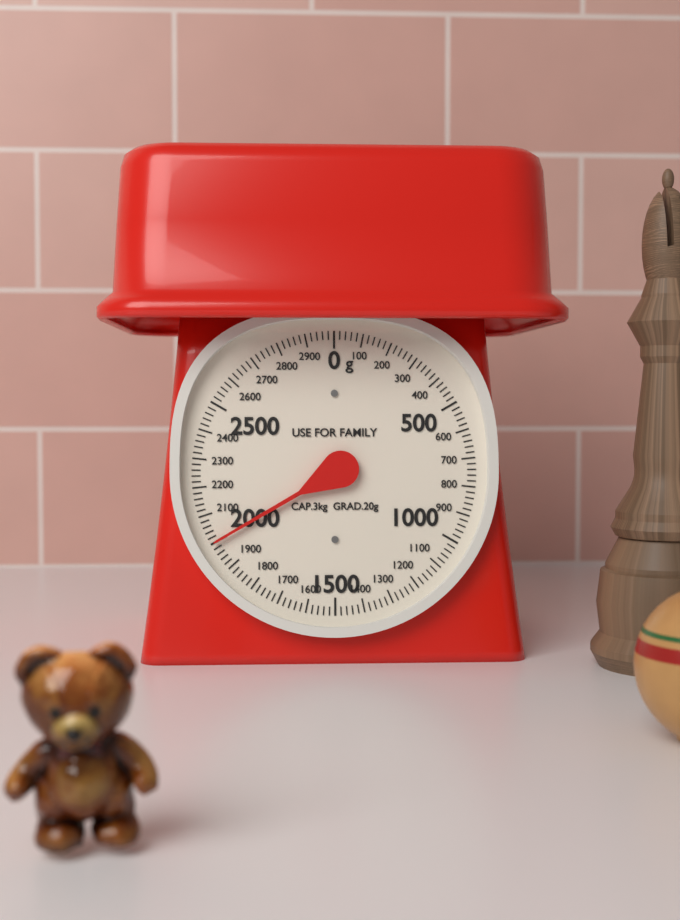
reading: 2000 g
